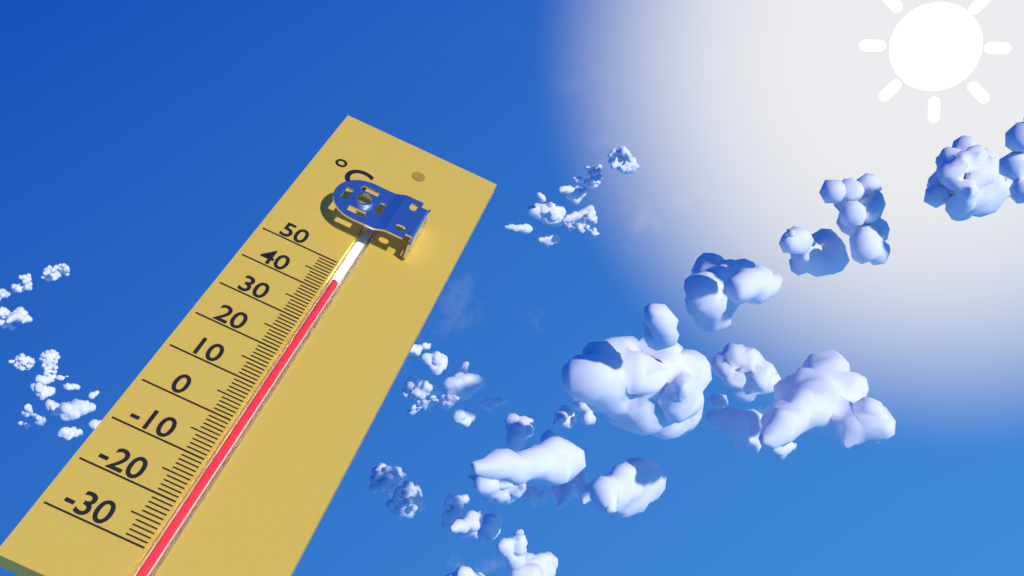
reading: 44 °C
